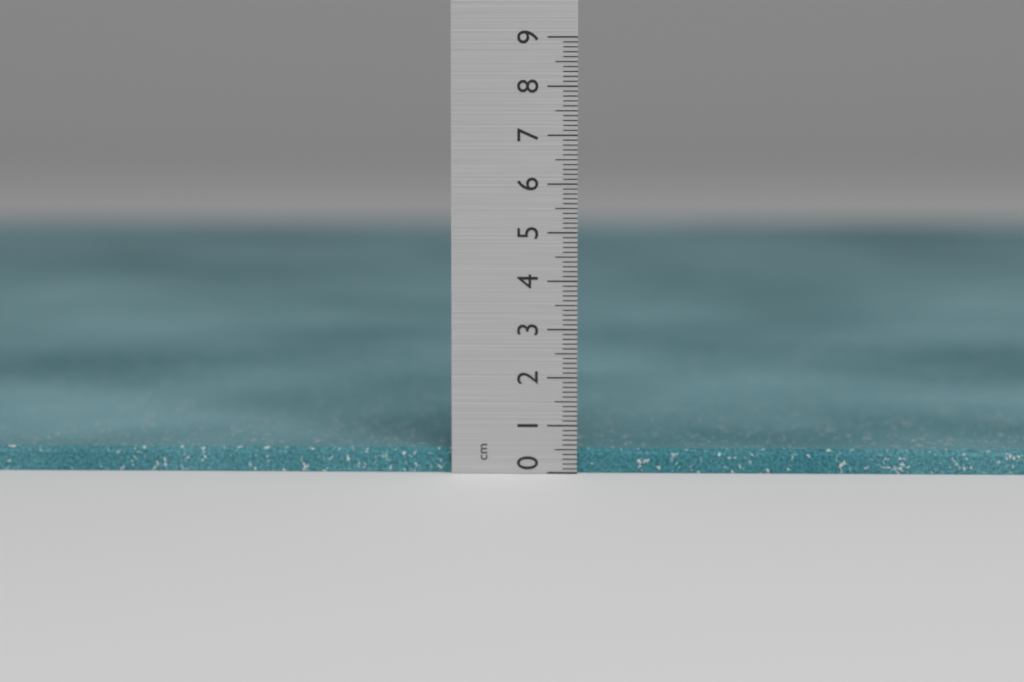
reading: 0.5 cm
